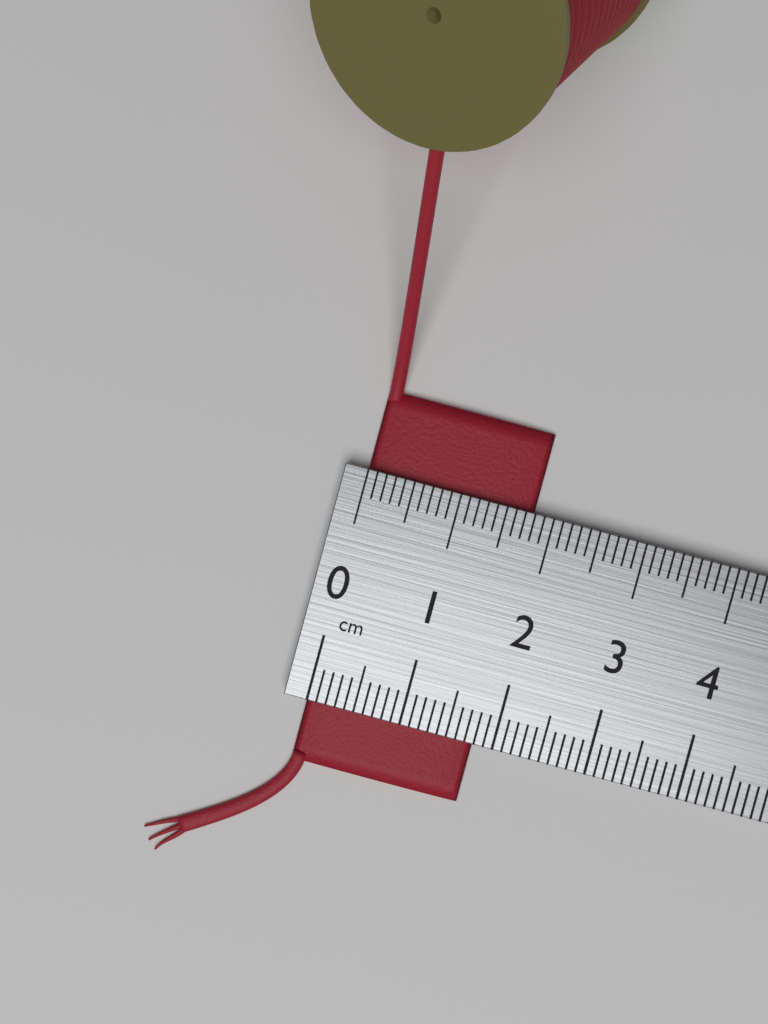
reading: 1.8 cm
